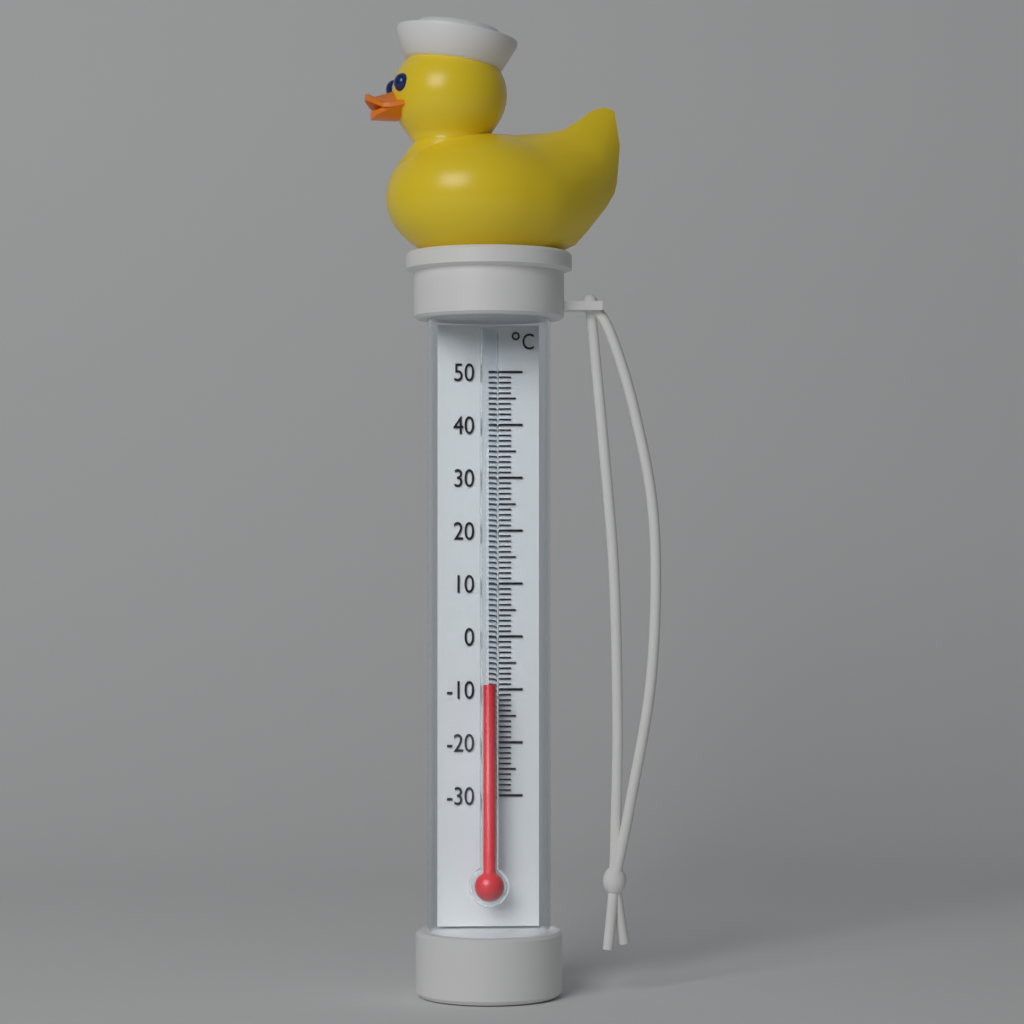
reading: -9 °C
